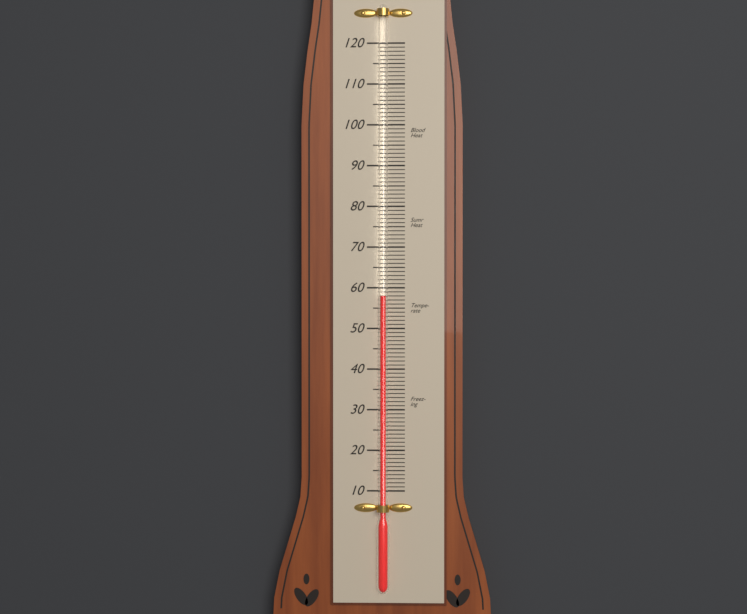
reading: 58 (no unit)
